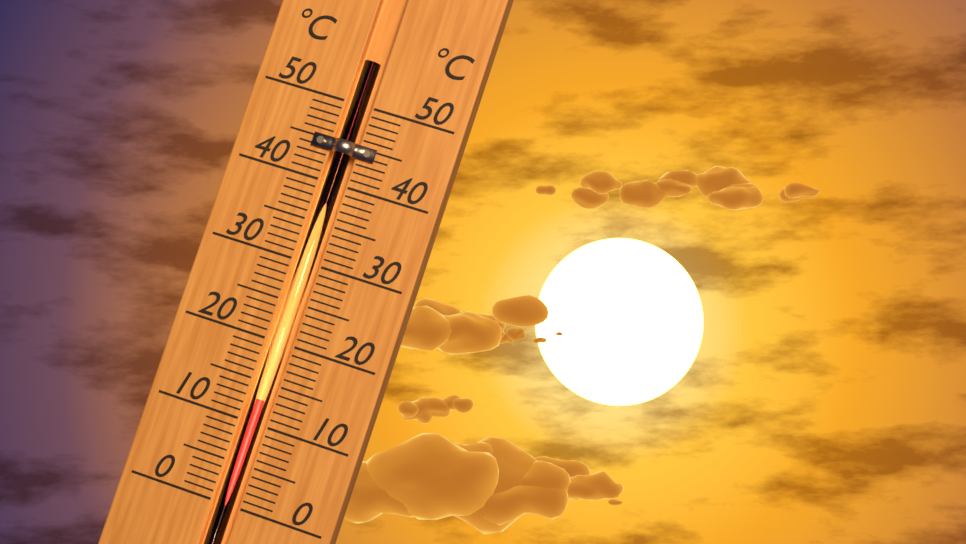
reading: 13 °C
